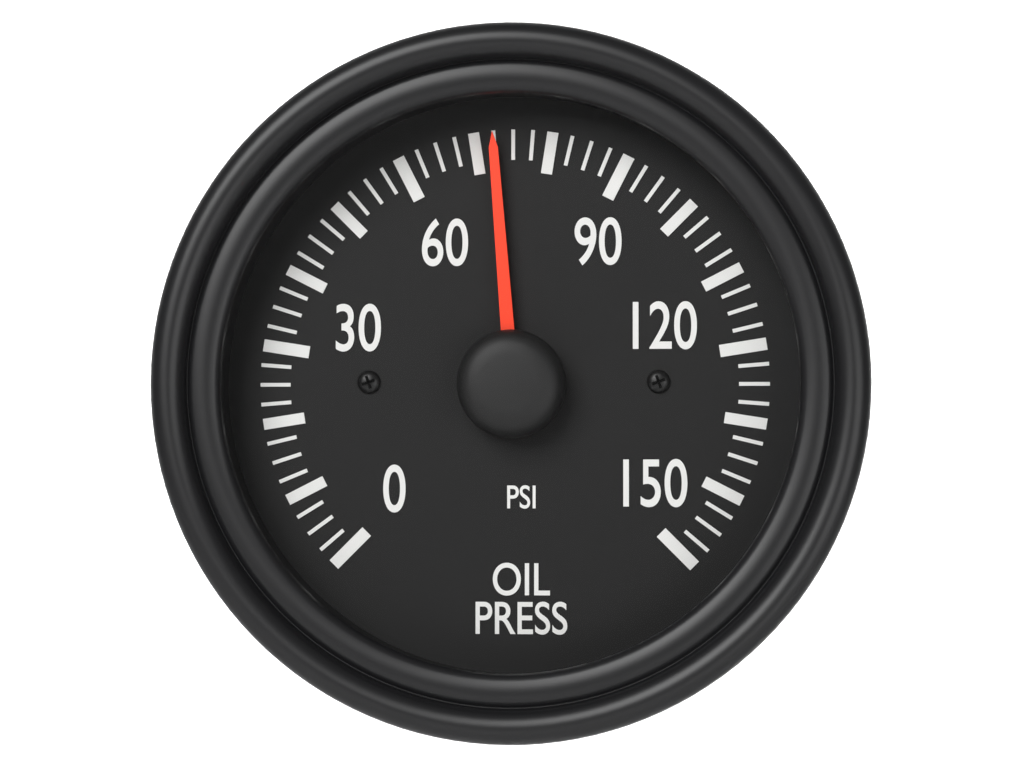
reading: 72.5 psi
